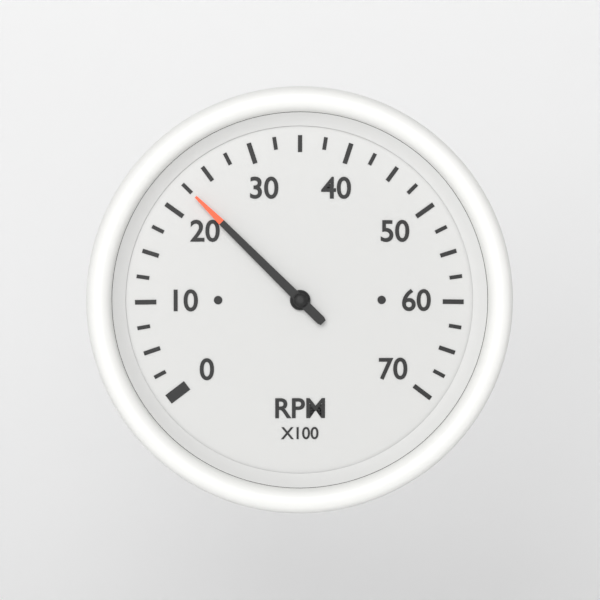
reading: 22.5 RPM x100
